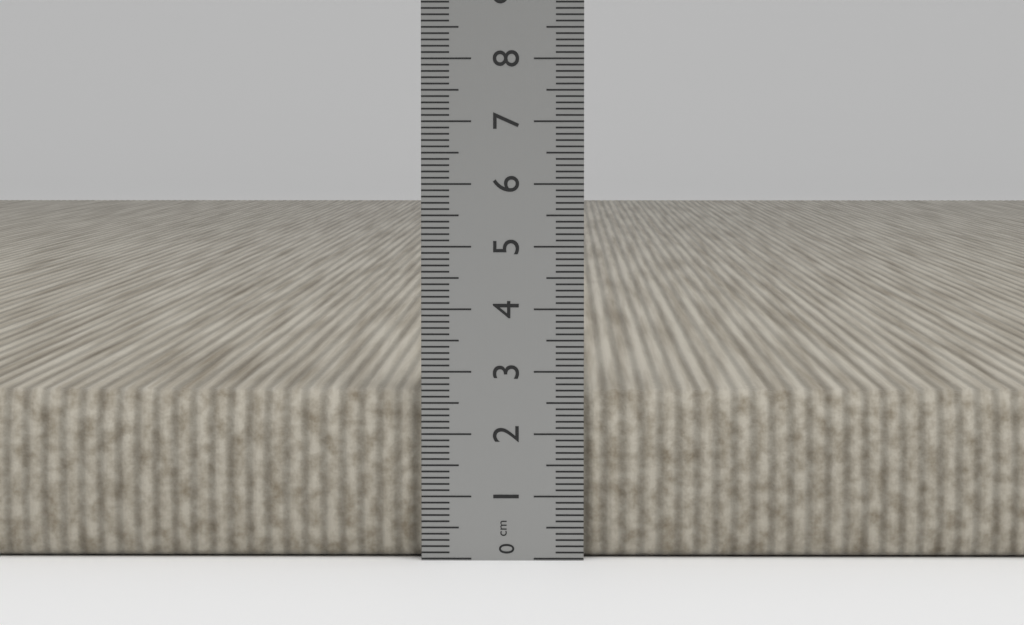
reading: 2.7 cm
